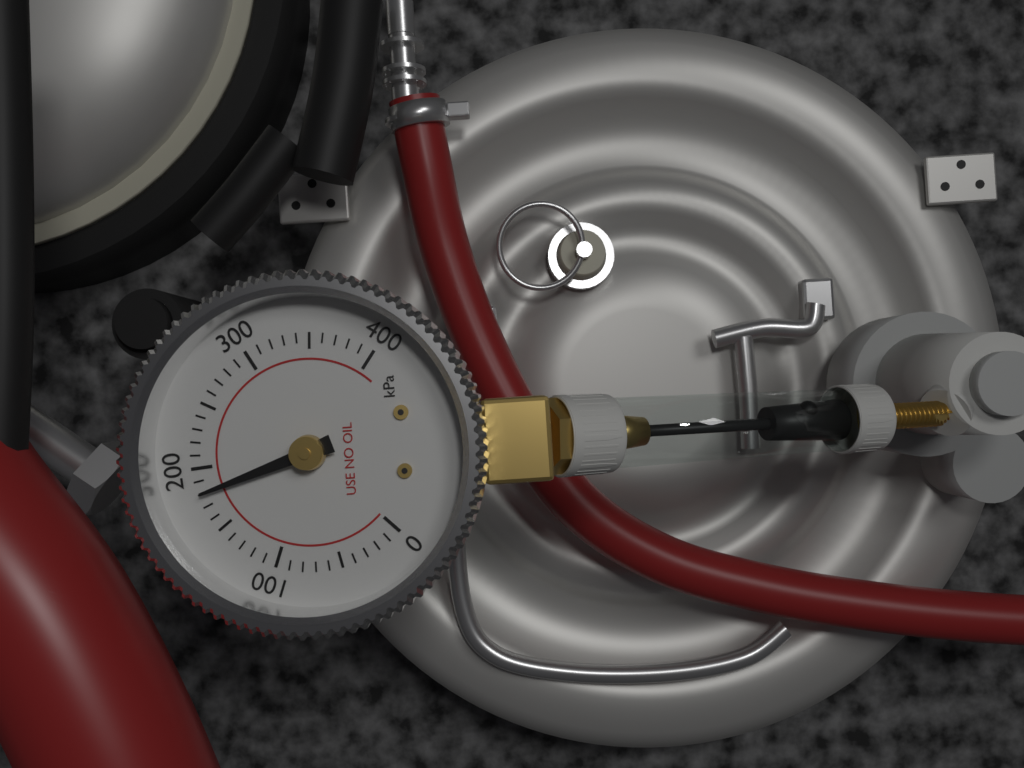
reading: 180 kPa
